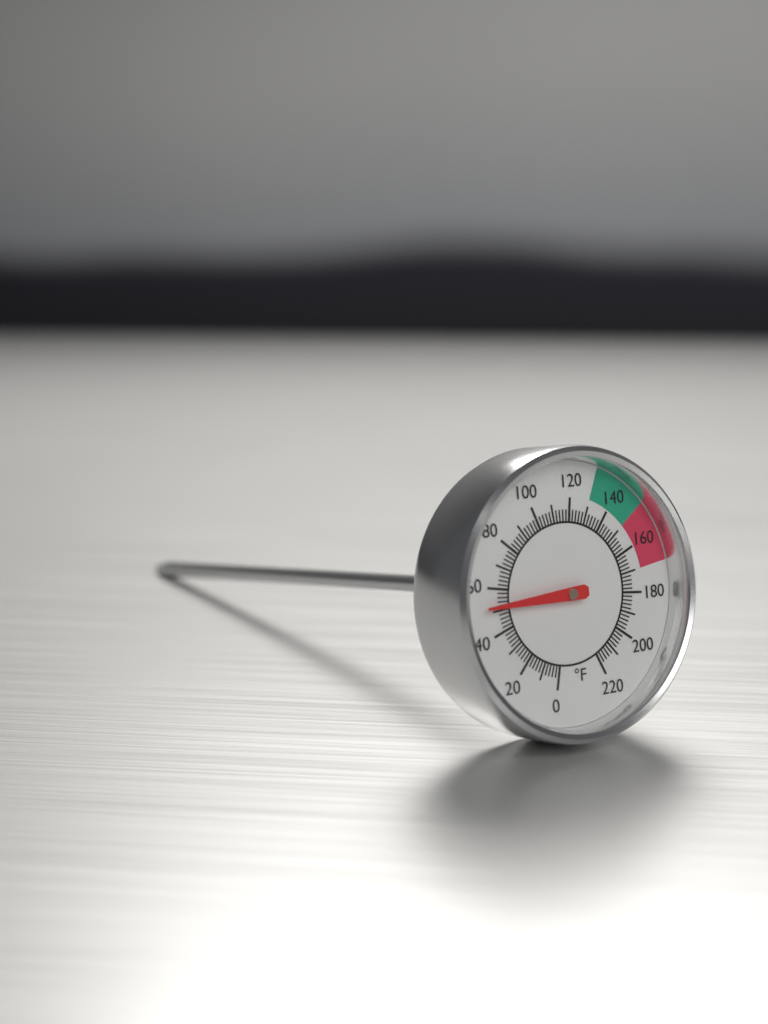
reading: 52 °F
